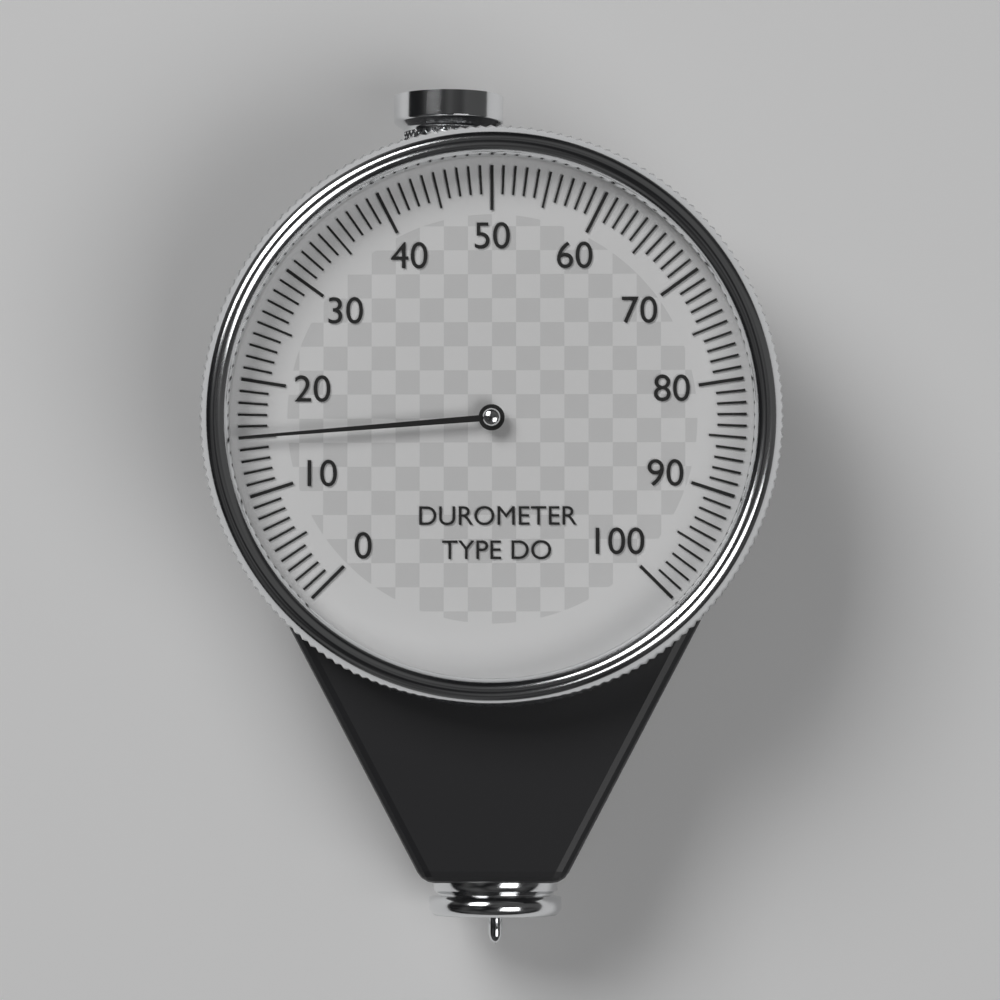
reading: 15 (no unit)
